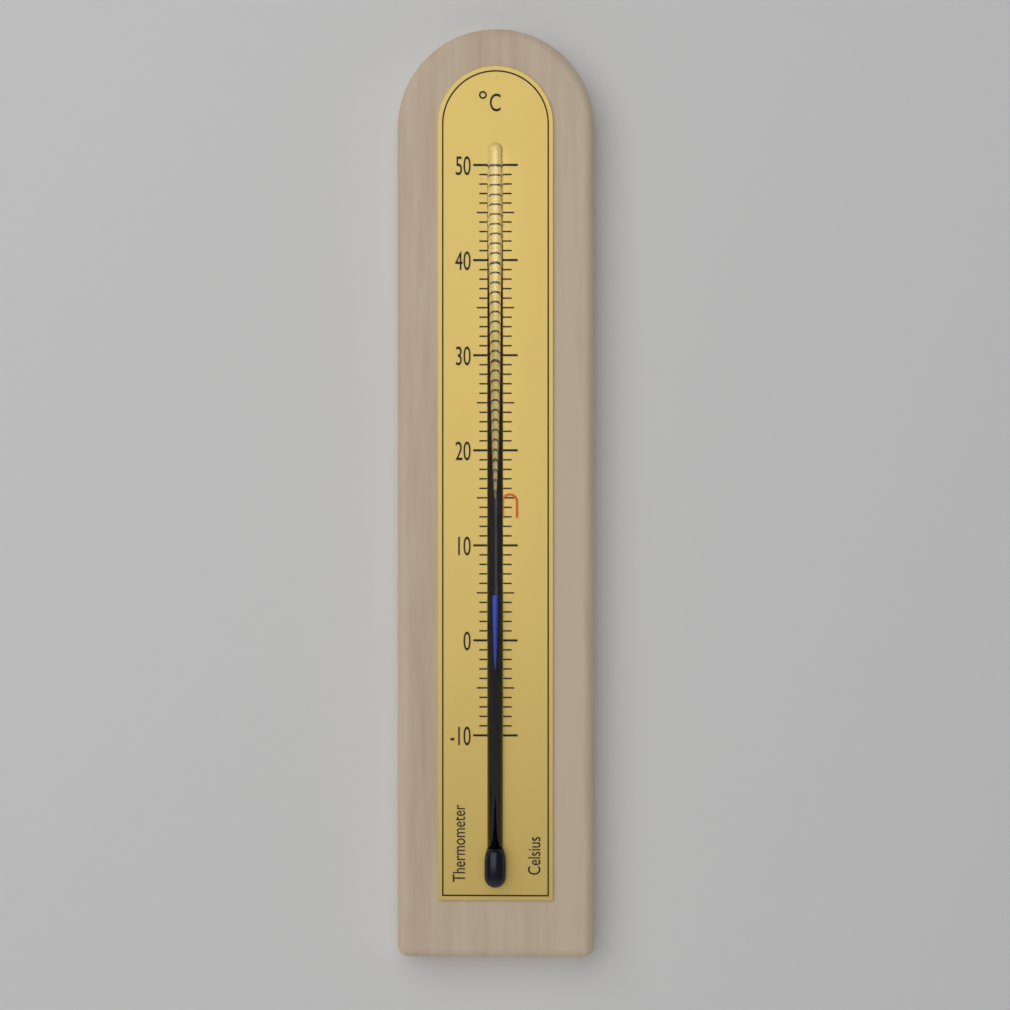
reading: 5 °C
